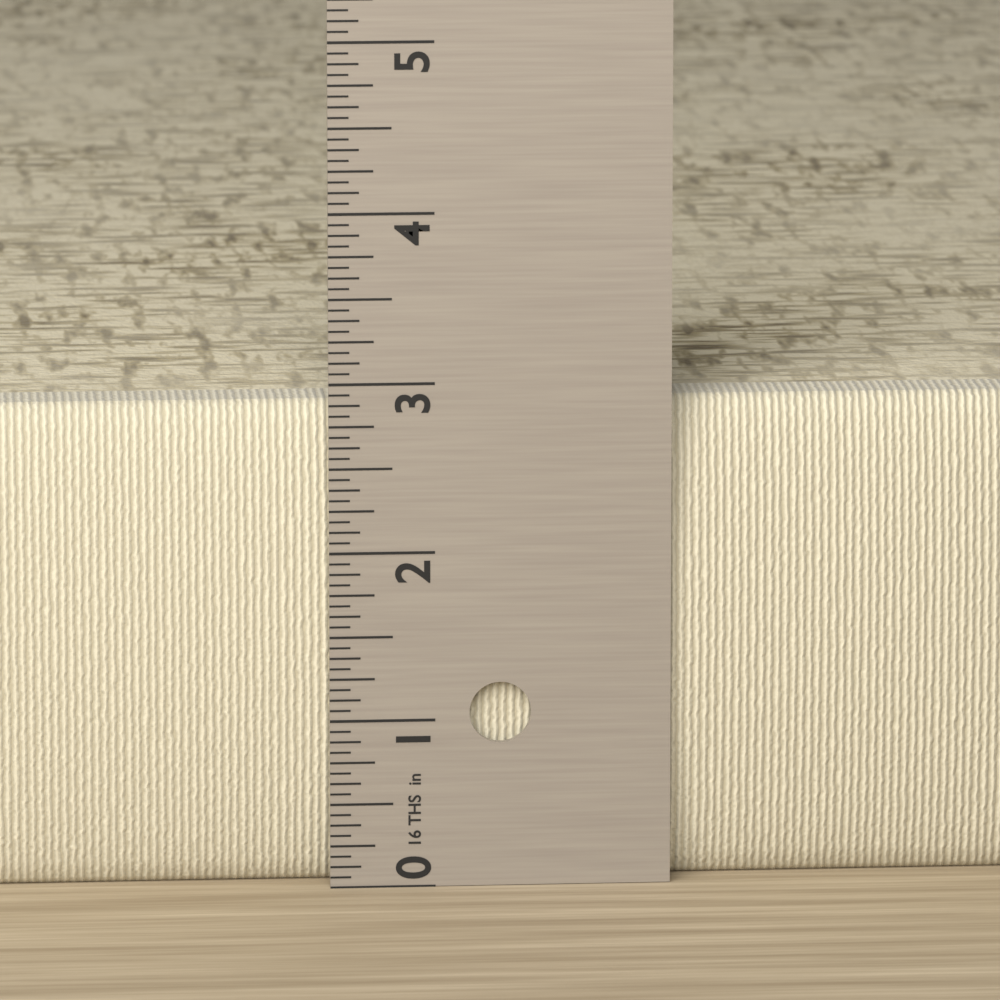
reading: 2.8750 in
